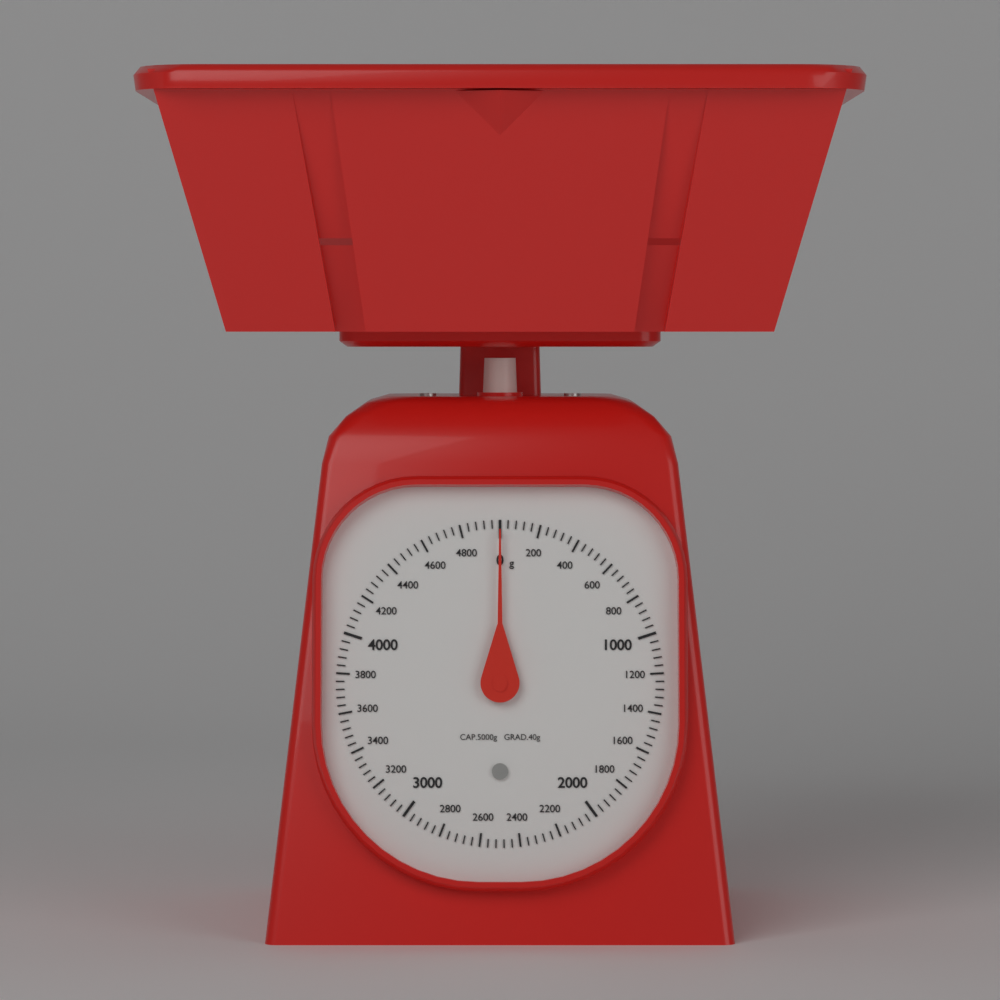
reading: 0 g
